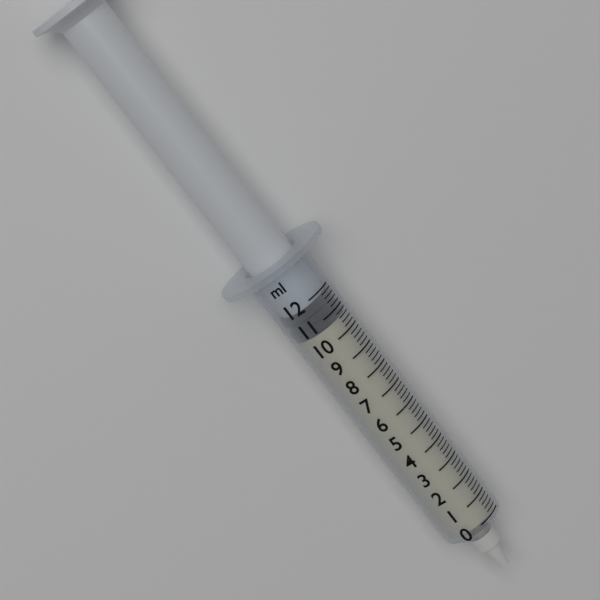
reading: 10.6 ml
